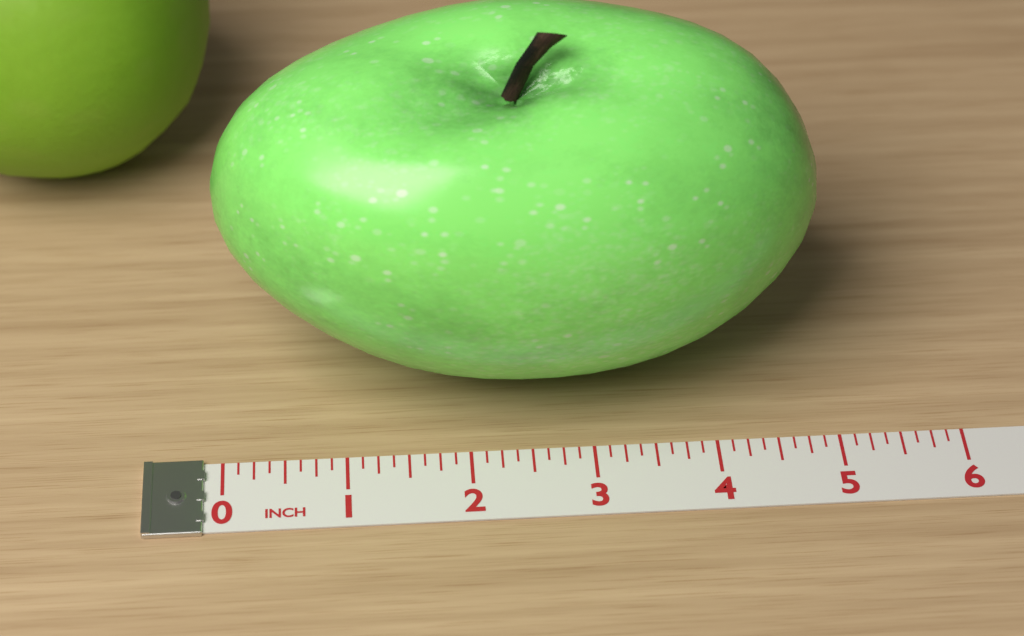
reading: 4.875 inch
